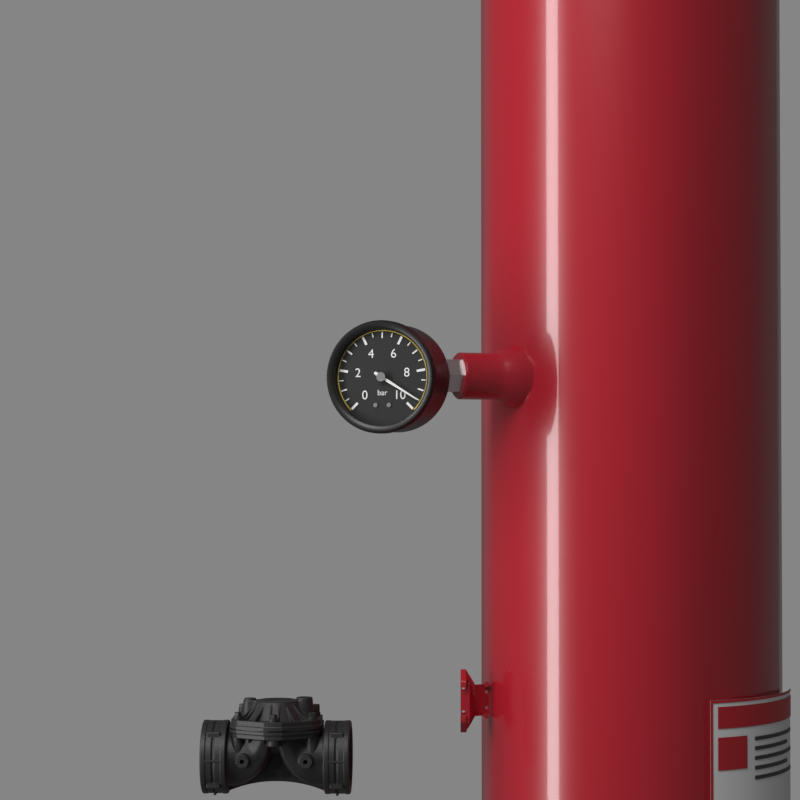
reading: 9.5 bar
